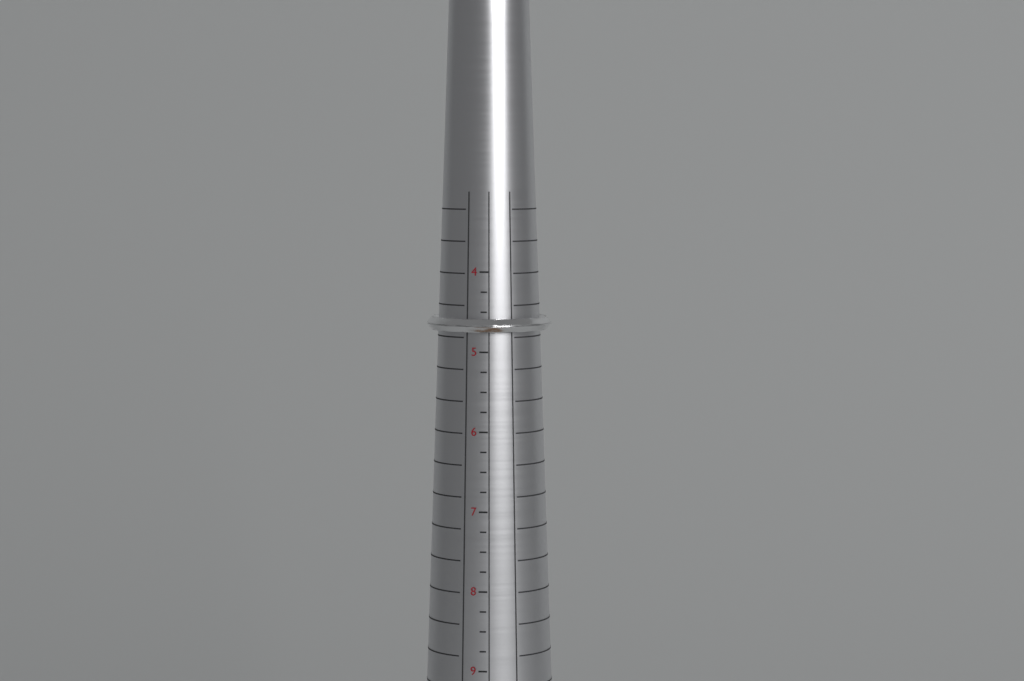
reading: 4.75 (no unit)
